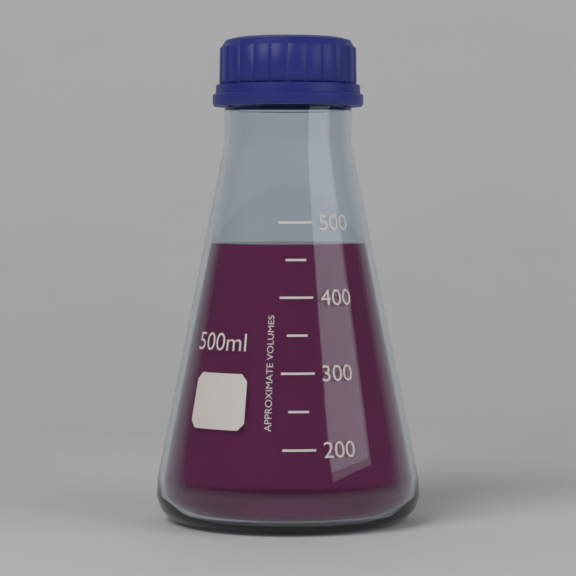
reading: 470 ml
